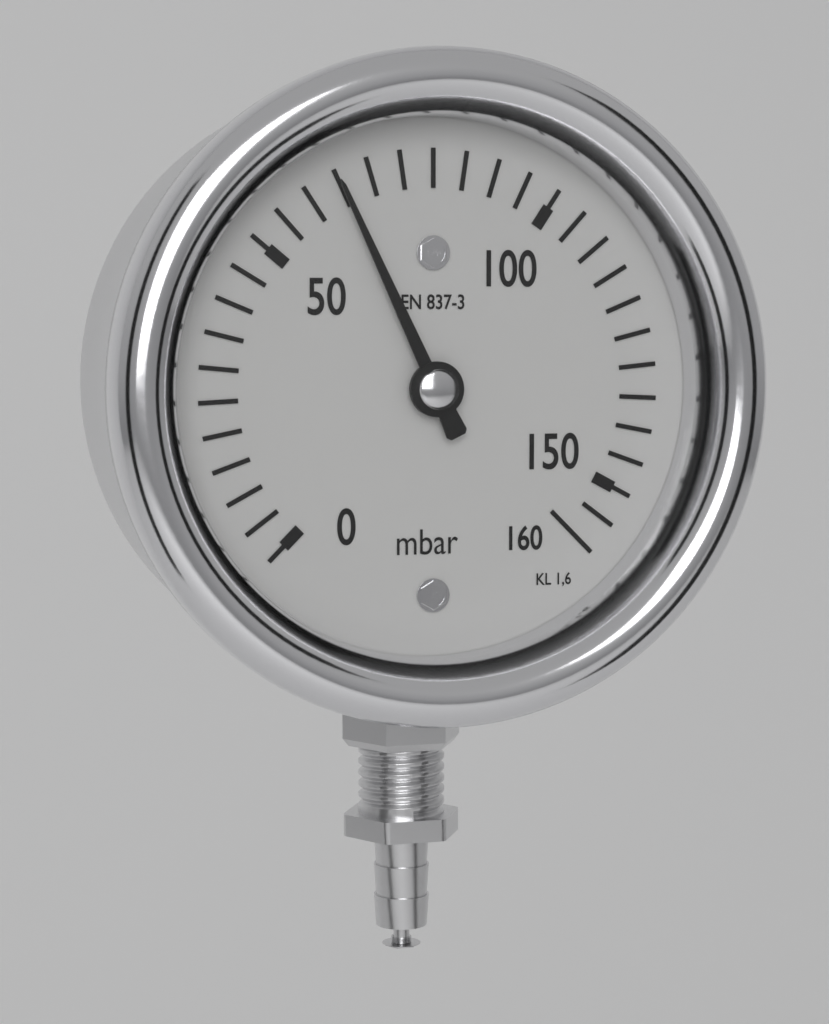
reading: 65 mbar
